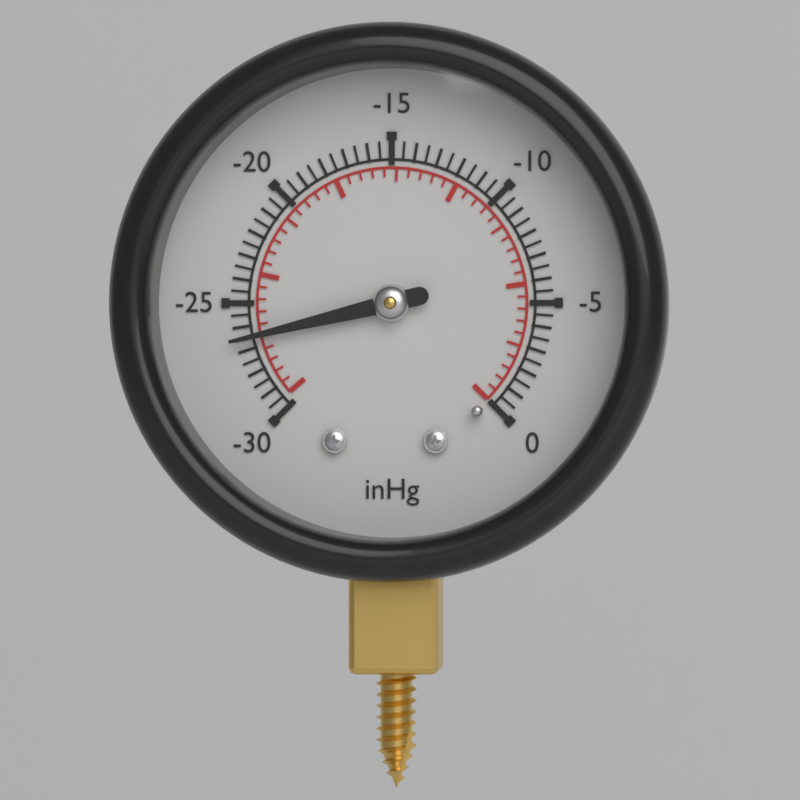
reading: -26.5 inHg
